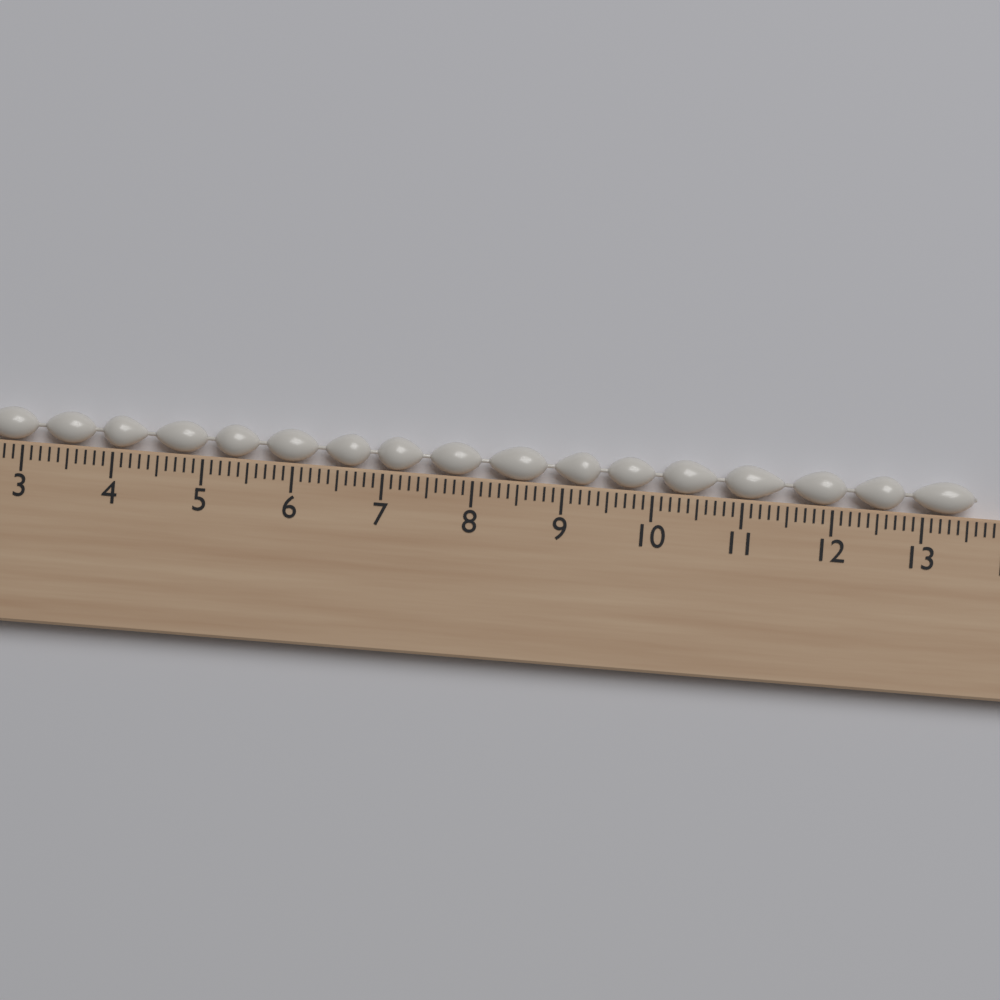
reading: 13.6 cm
